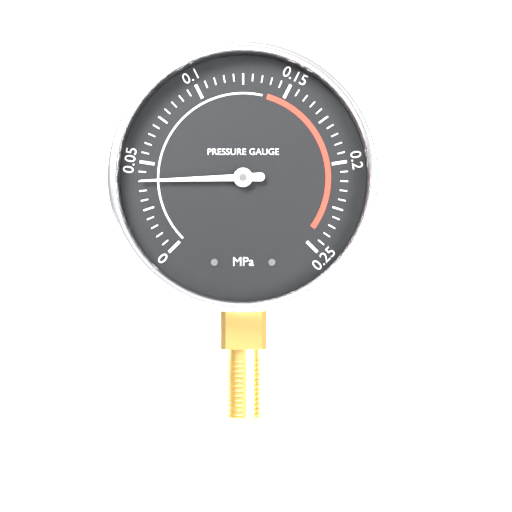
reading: 0.040 MPa
